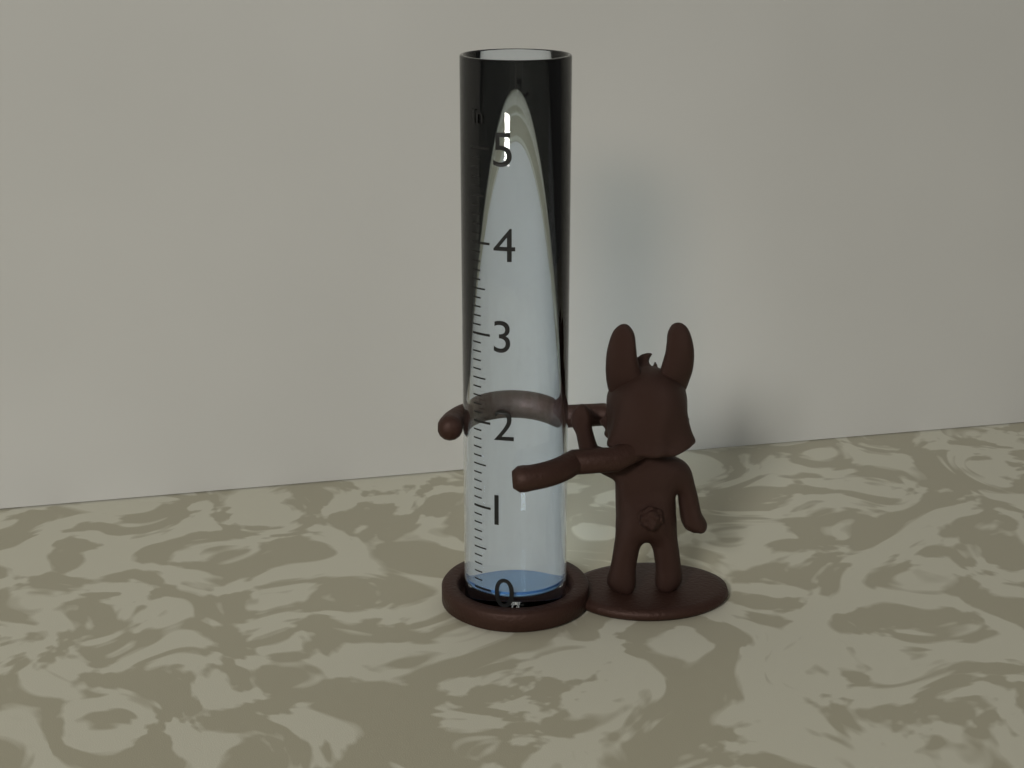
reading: 0.0 in
